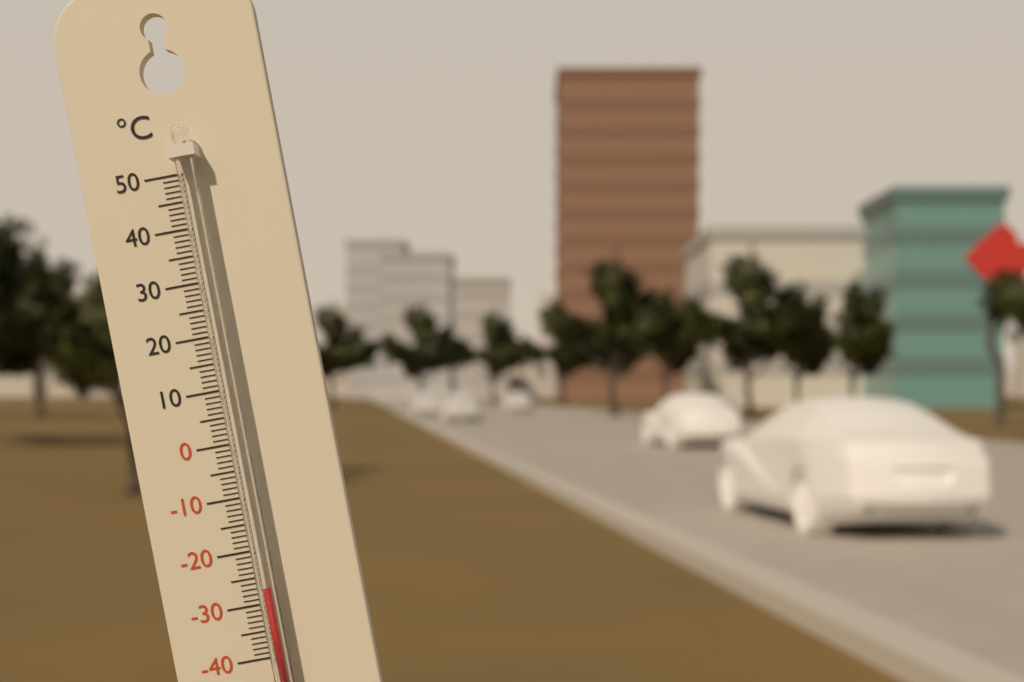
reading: -27 °C
